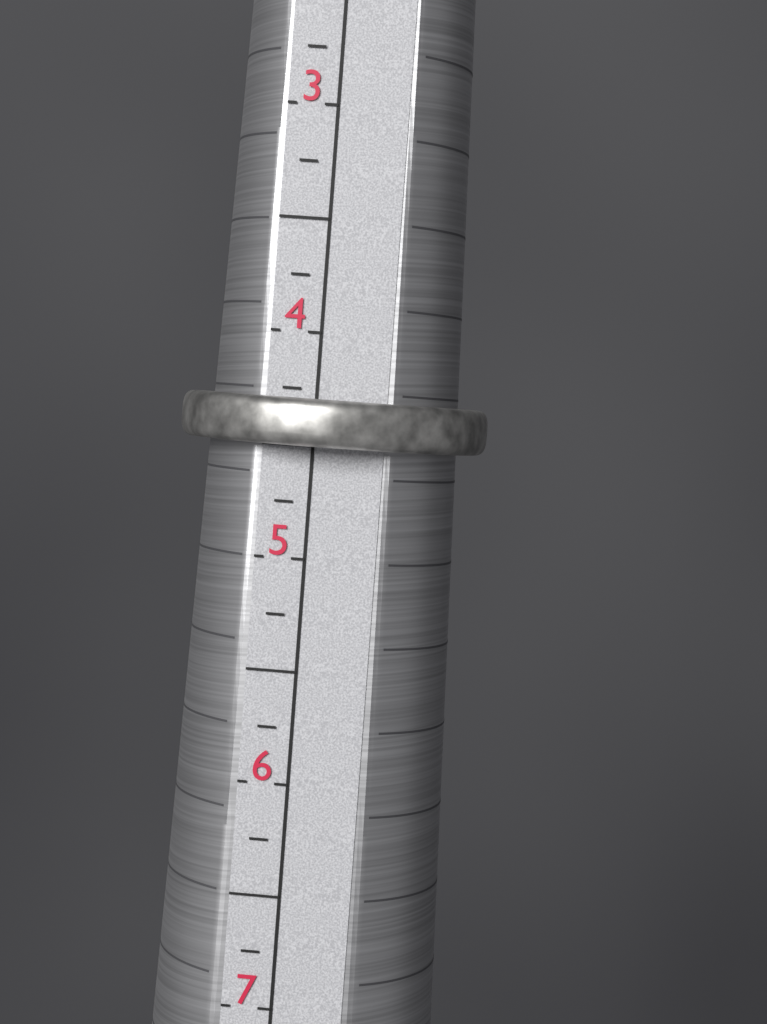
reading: 4.50 (no unit)
